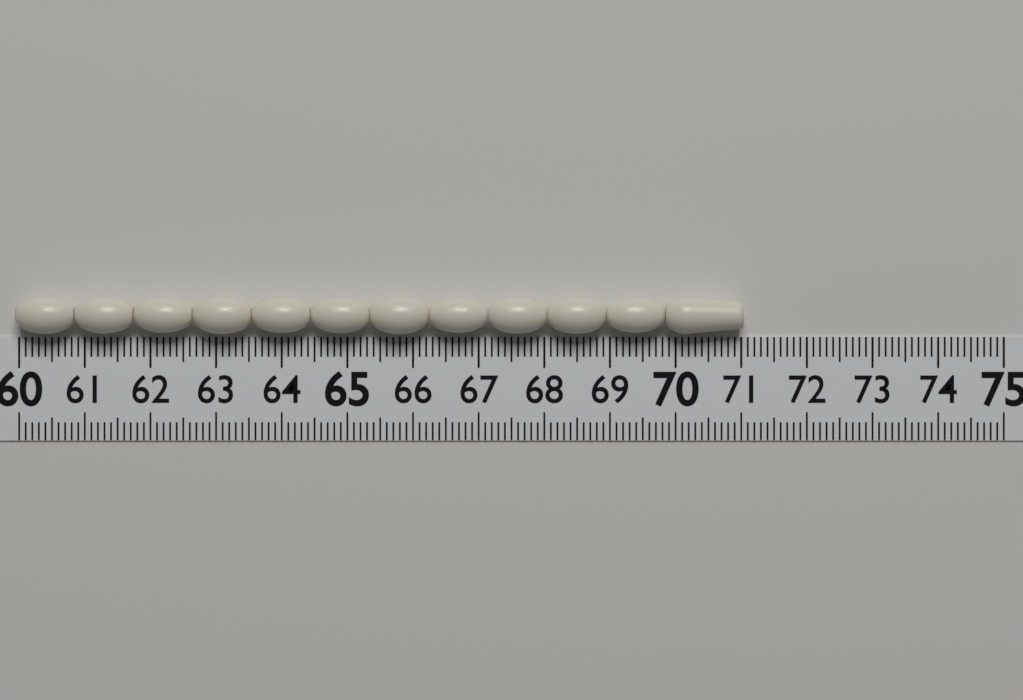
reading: 71.0 (no unit)
